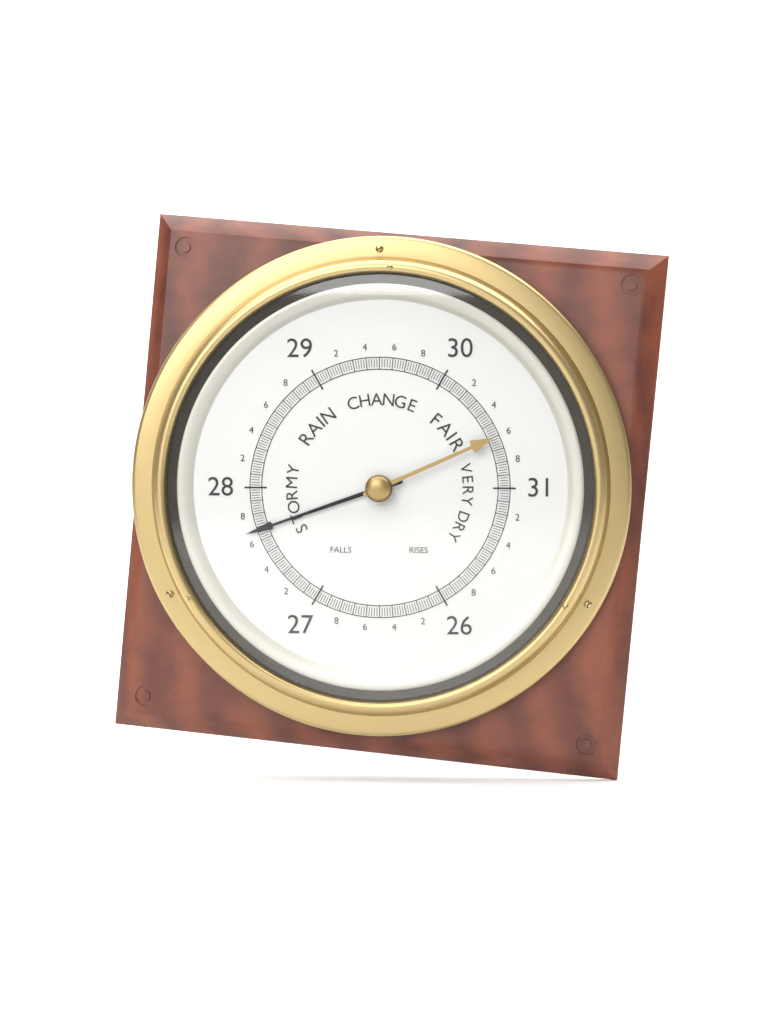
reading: 27.68 (no unit)
